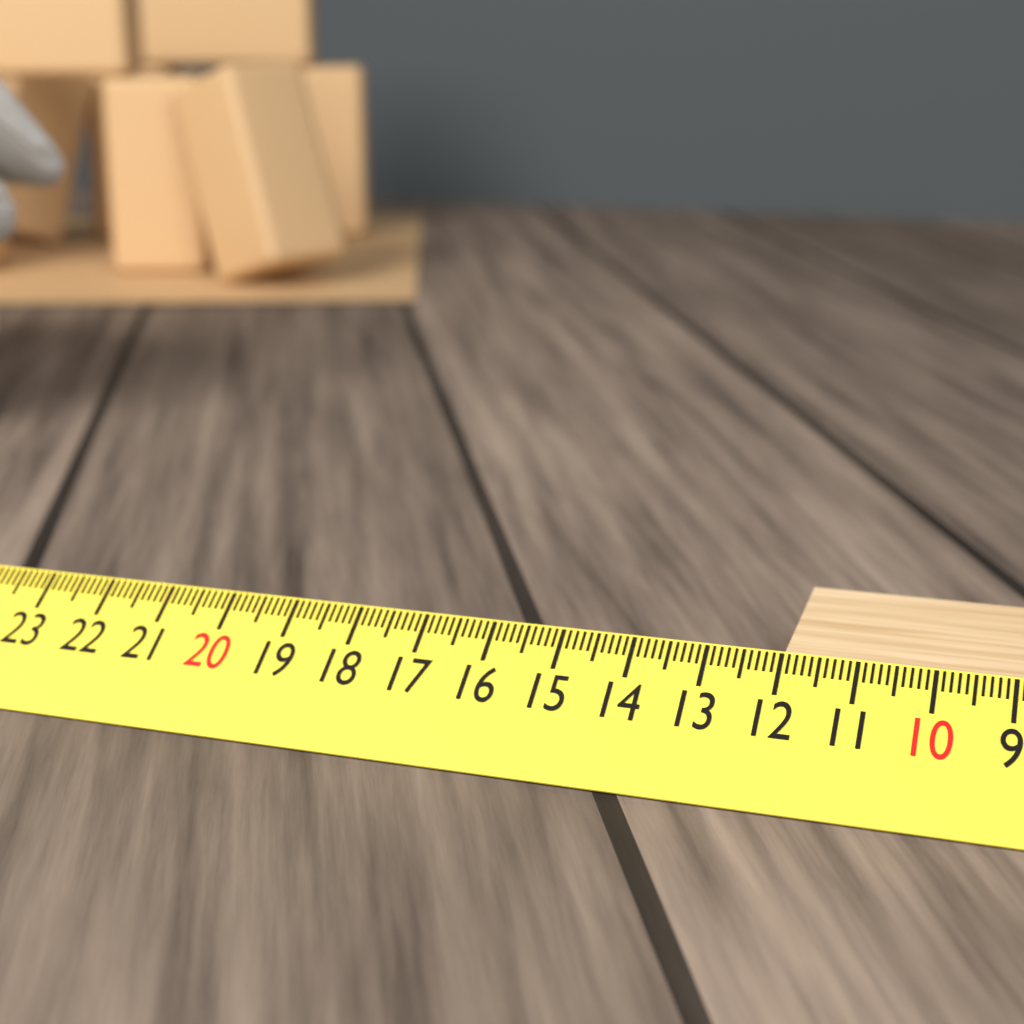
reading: 12.0 cm
